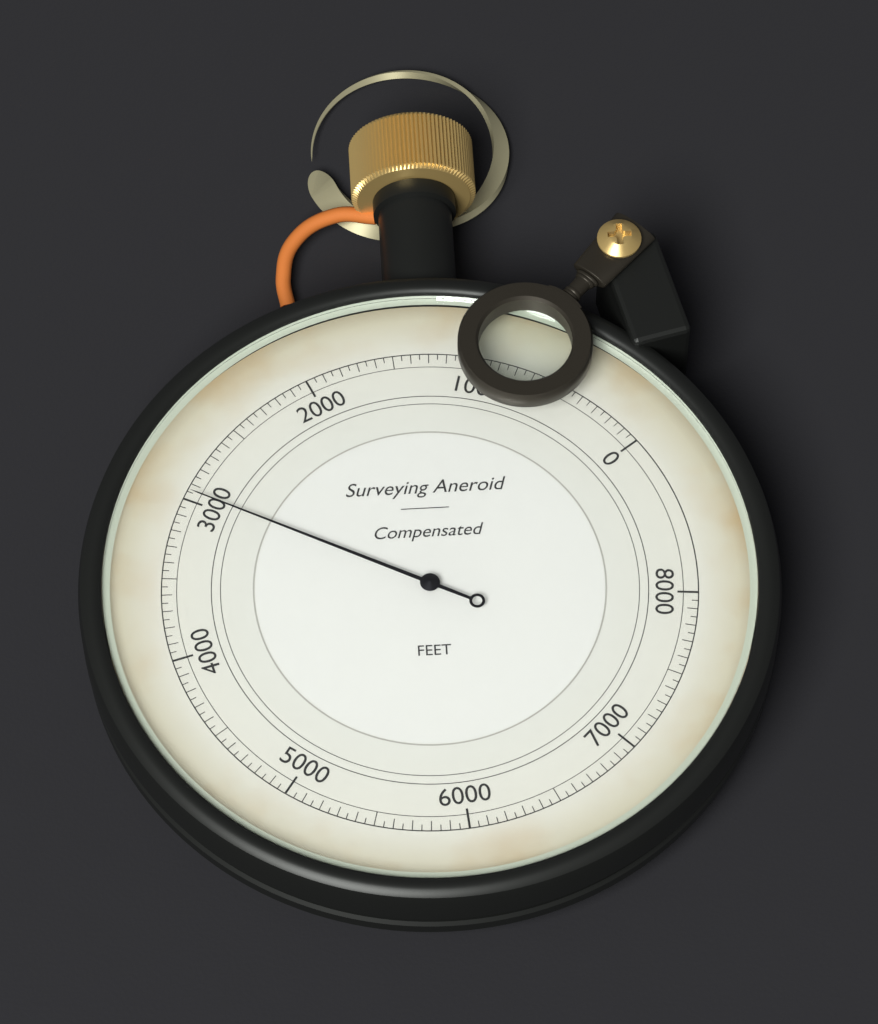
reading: 2950 ft
